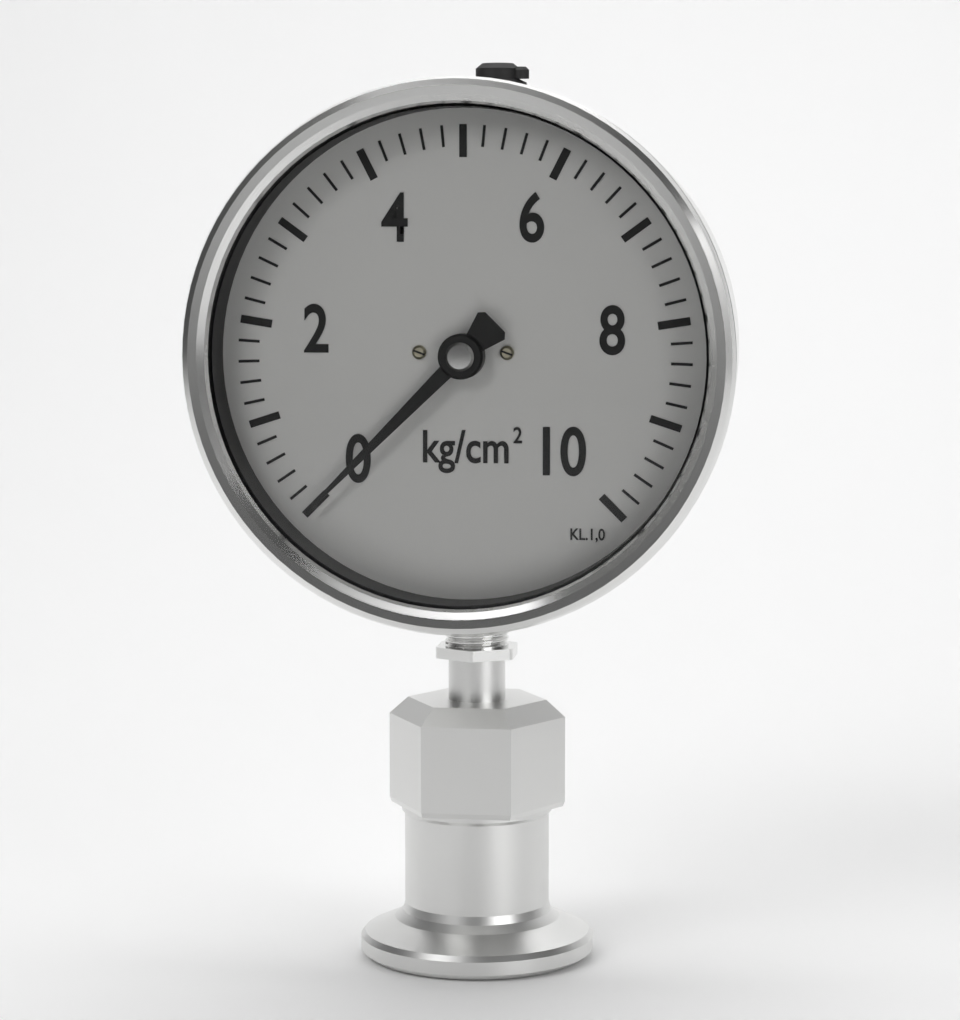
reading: 0.0 kg/cm²
